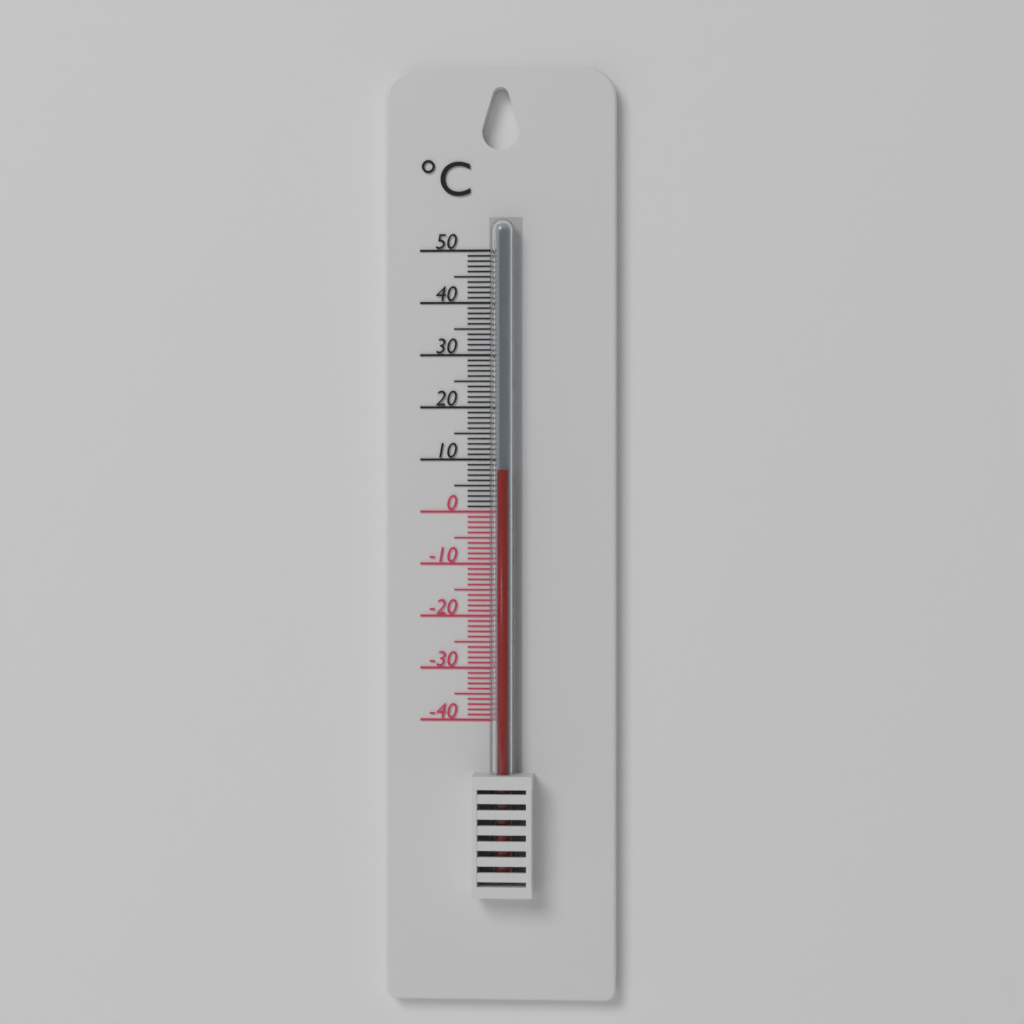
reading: 8 °C
